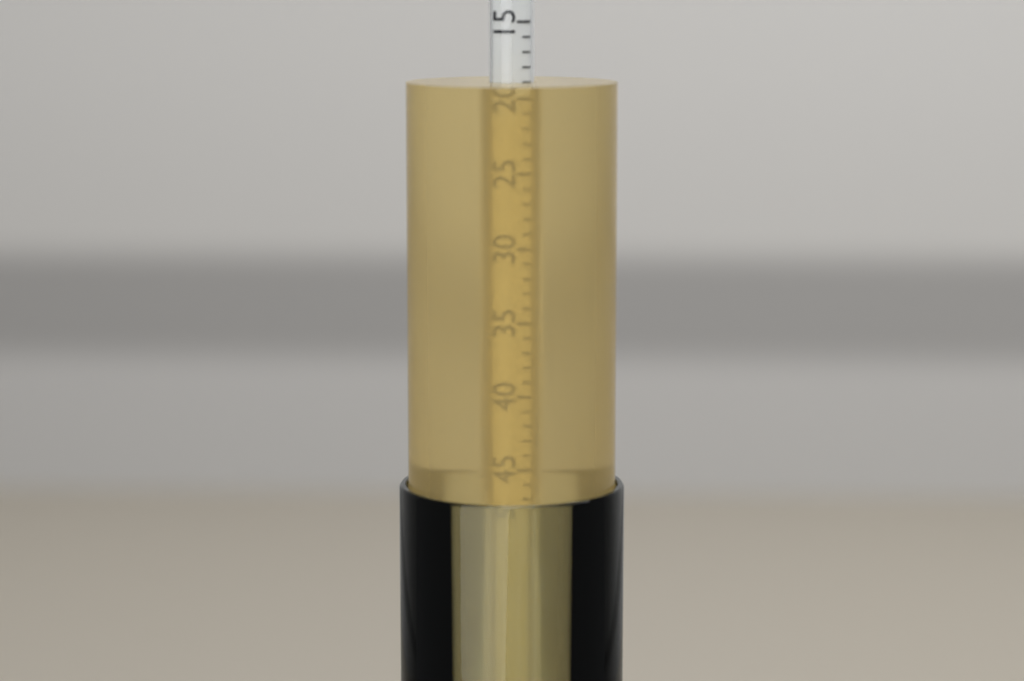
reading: 19 (no unit)
